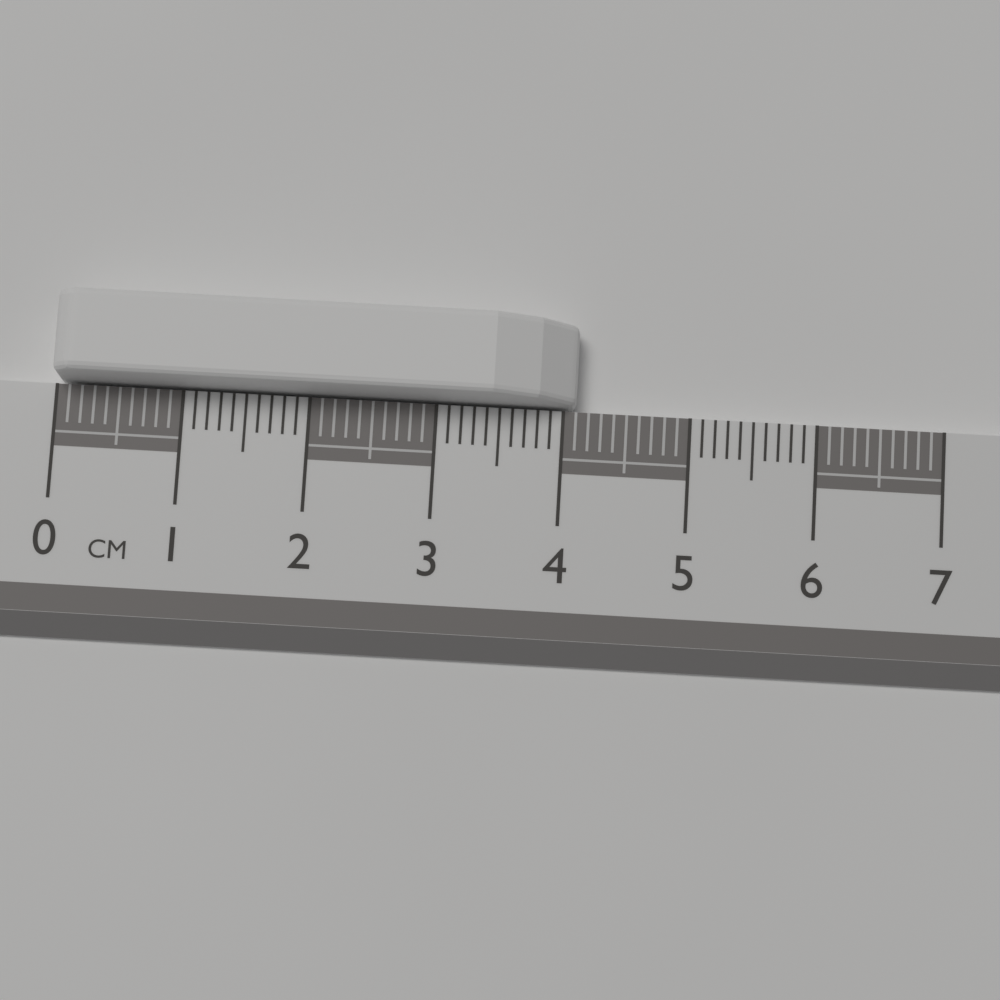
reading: 4.1 cm
